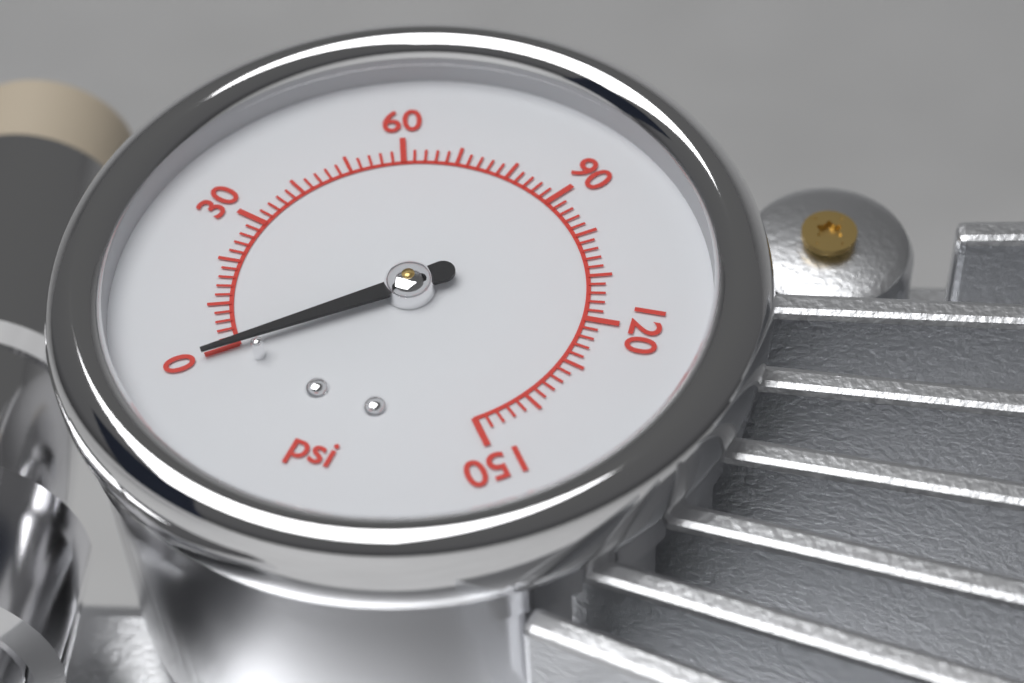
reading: 0 psi
